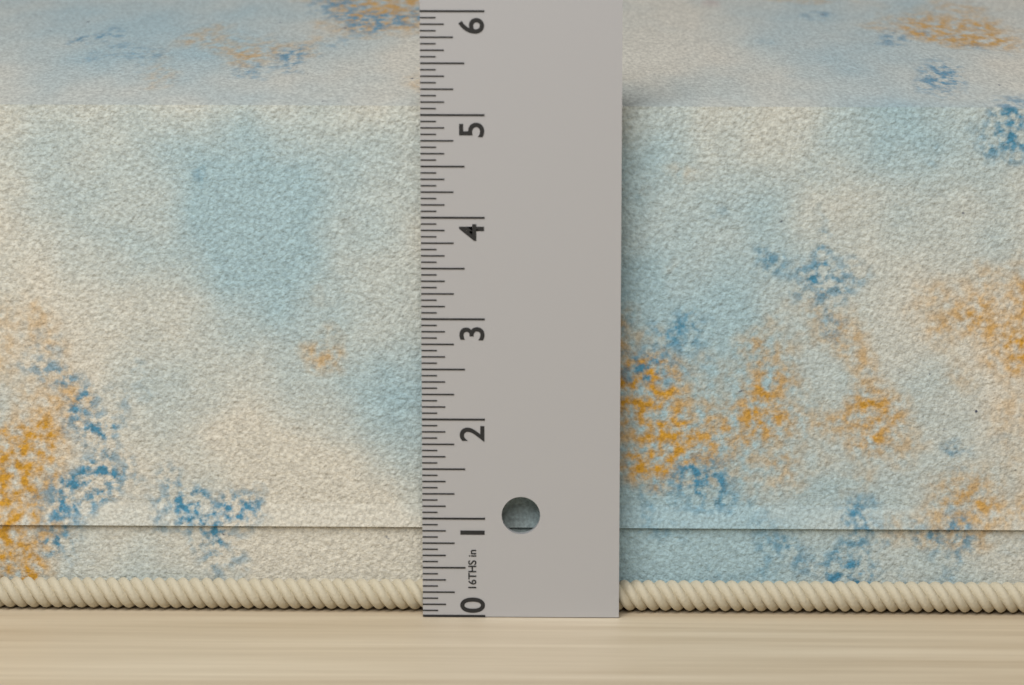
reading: 5.1875 in
